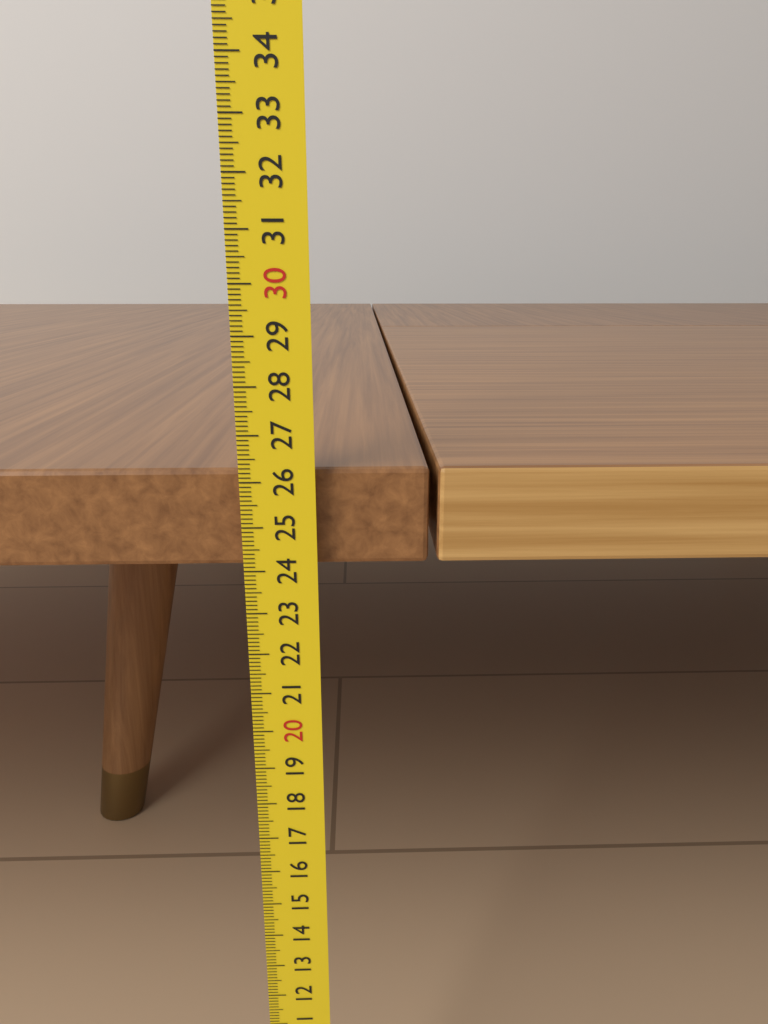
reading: 26.2 cm
